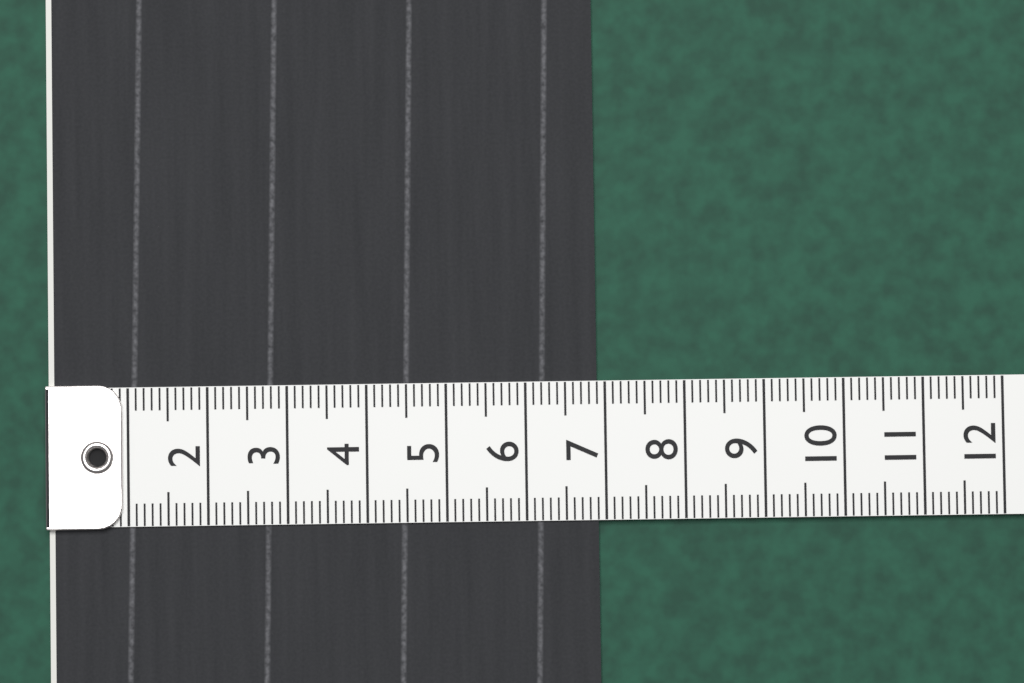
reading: 6.9 (no unit)
